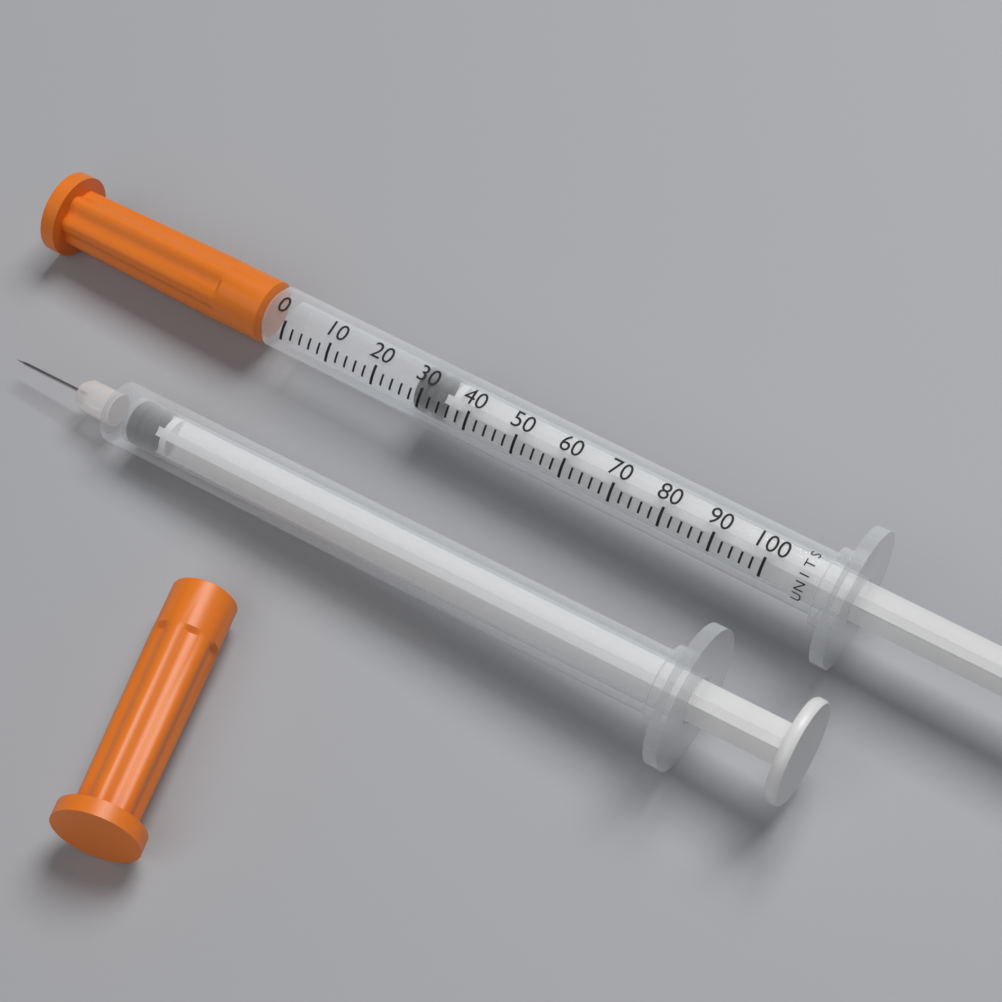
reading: 28 units
